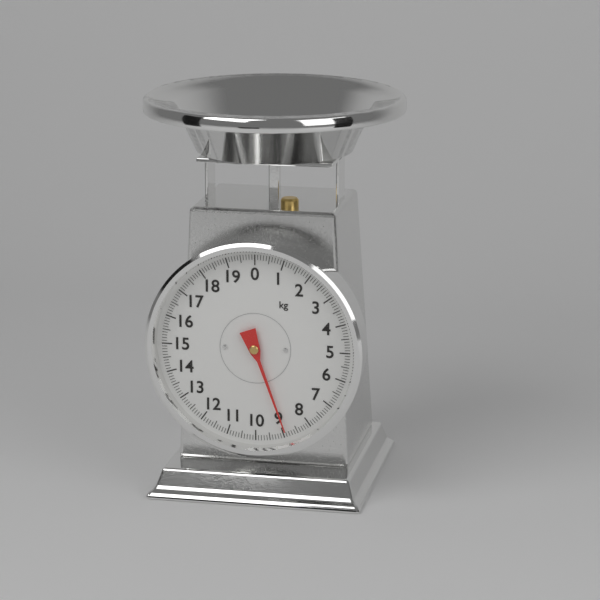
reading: 8.9 kg
